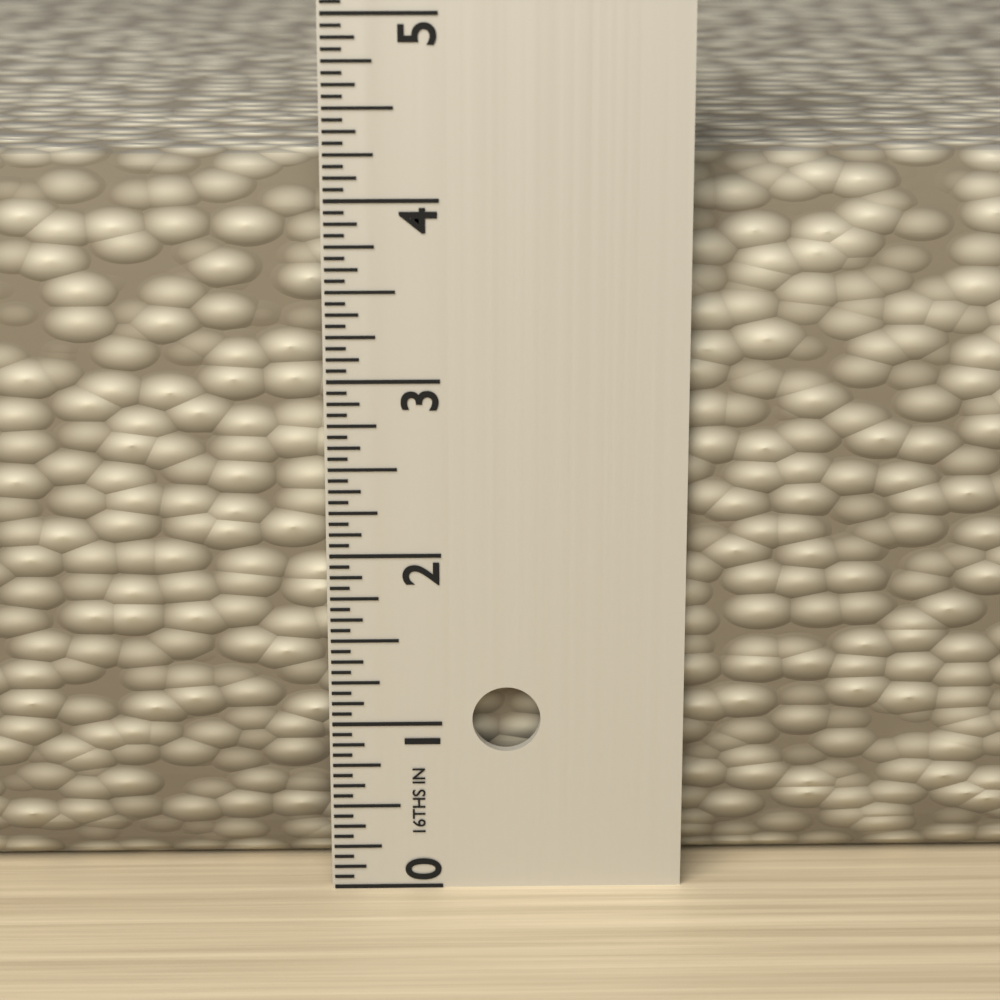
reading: 4.1875 in
